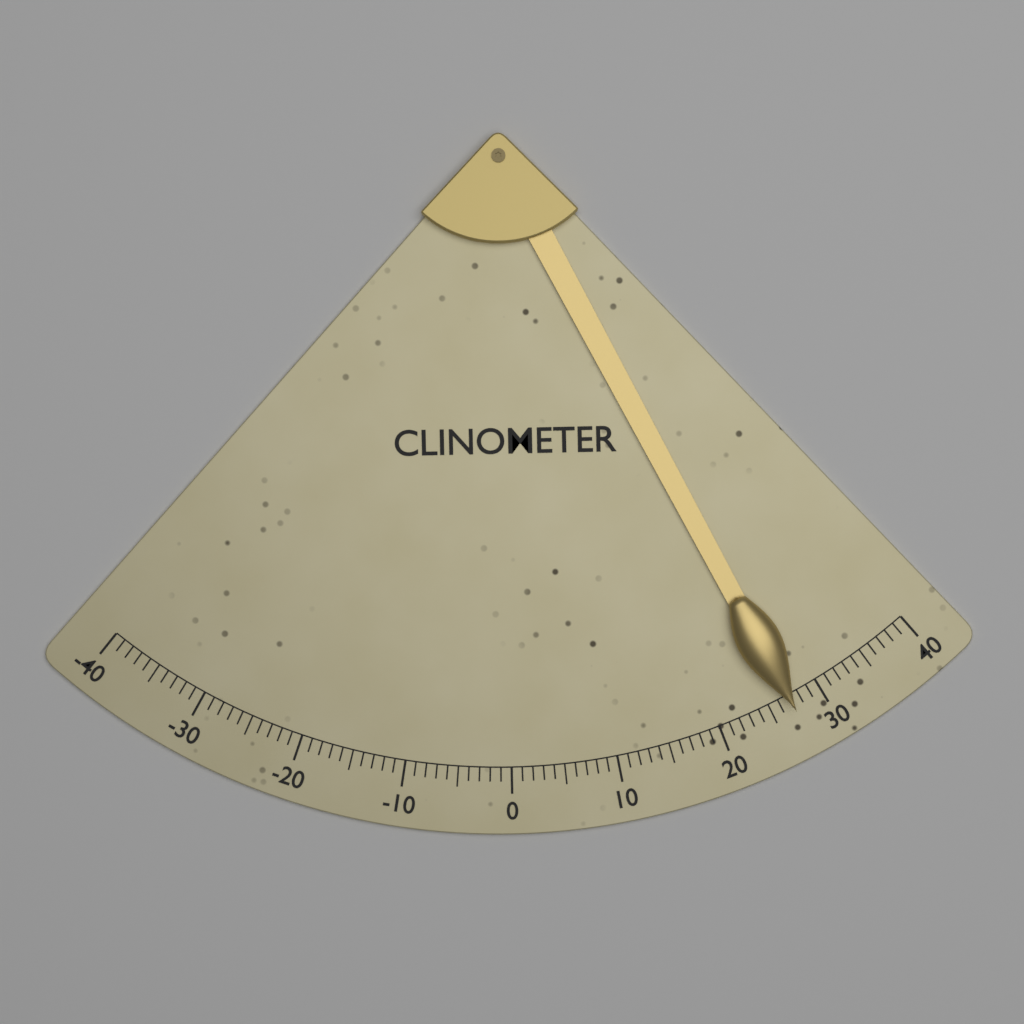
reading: 27 (no unit)
